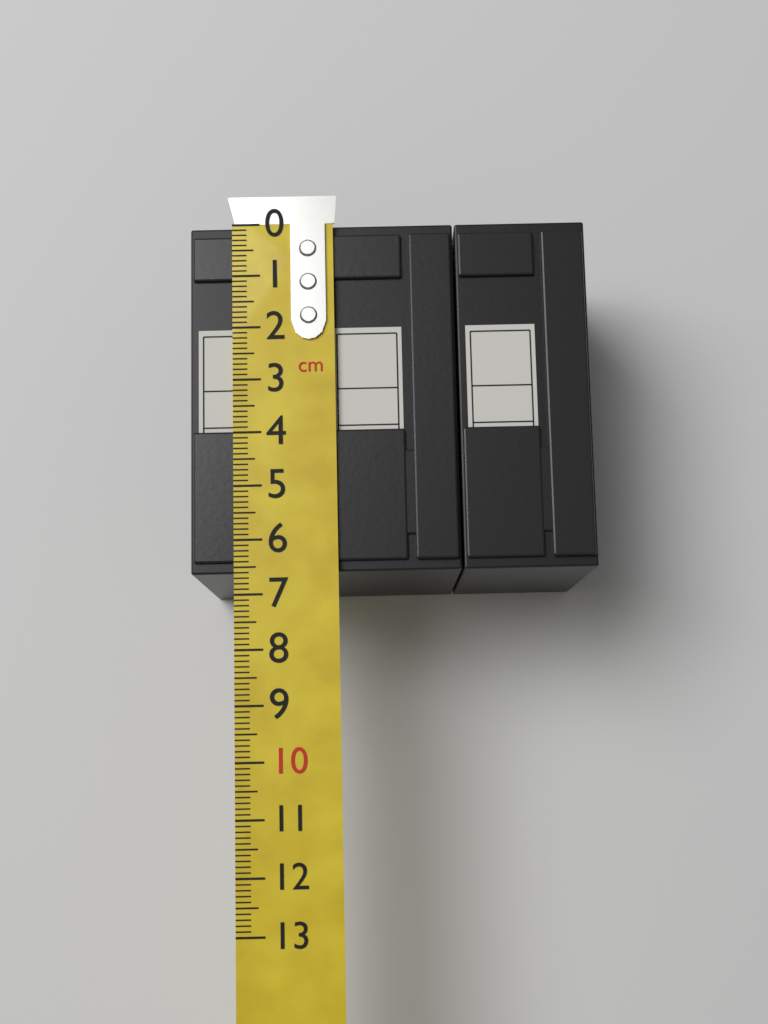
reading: 6.6 cm
